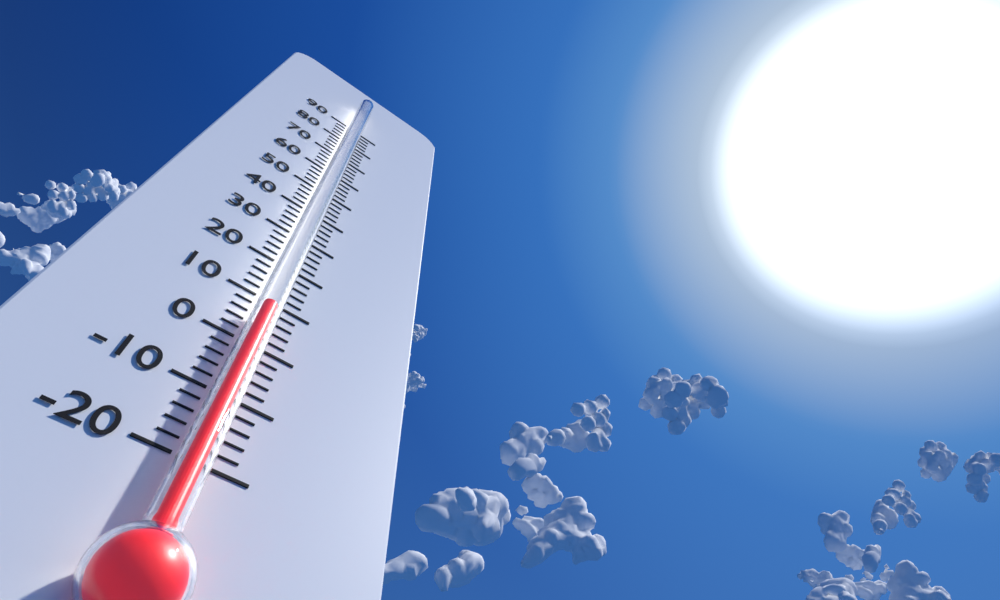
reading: 6 (no unit)
